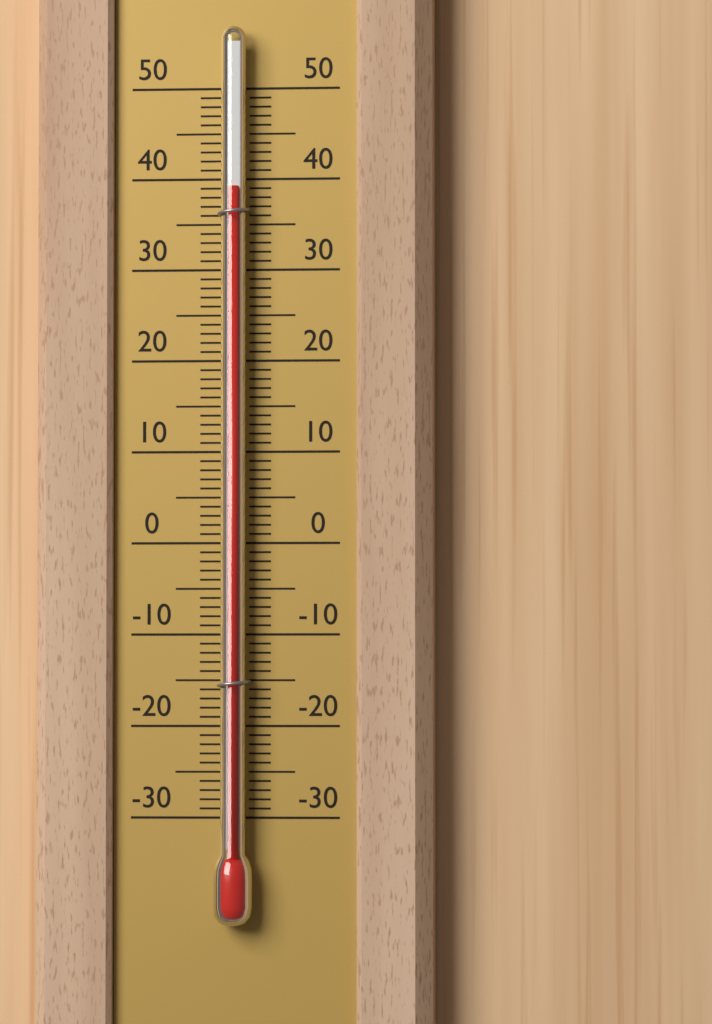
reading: 39 (no unit)
